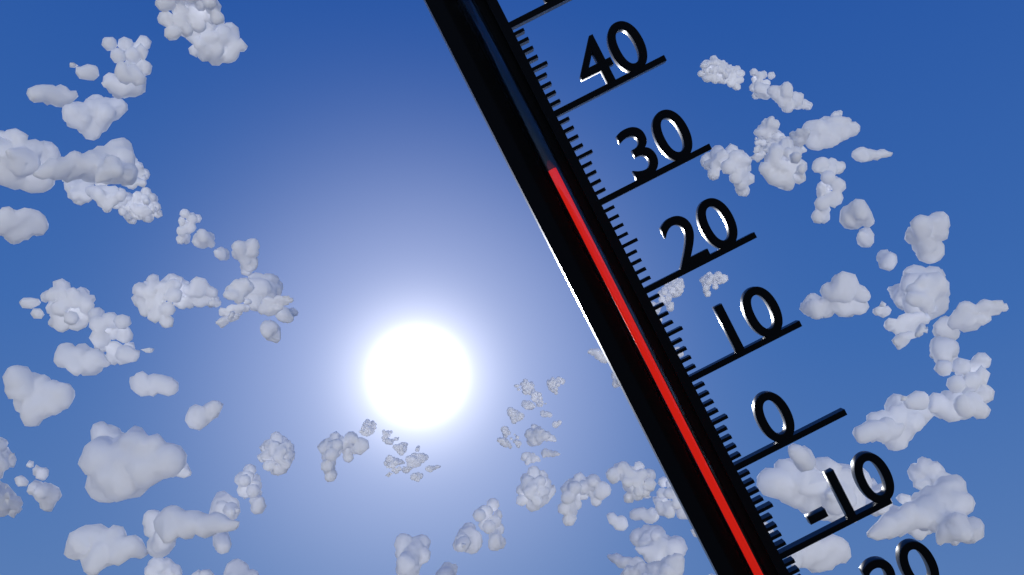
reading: 35 °C
